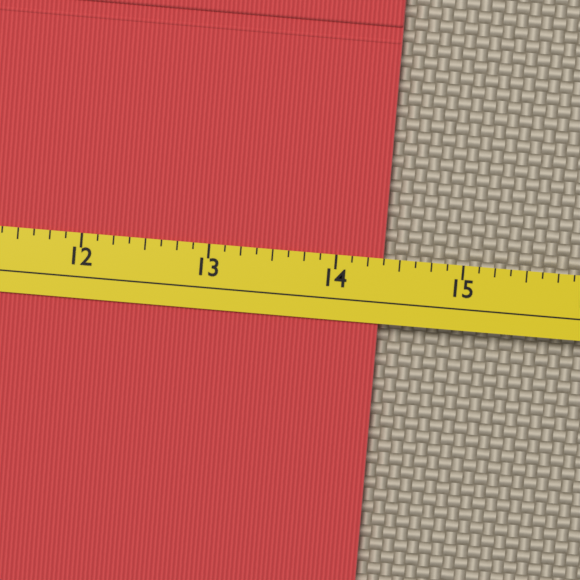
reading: 14.375 (no unit)
